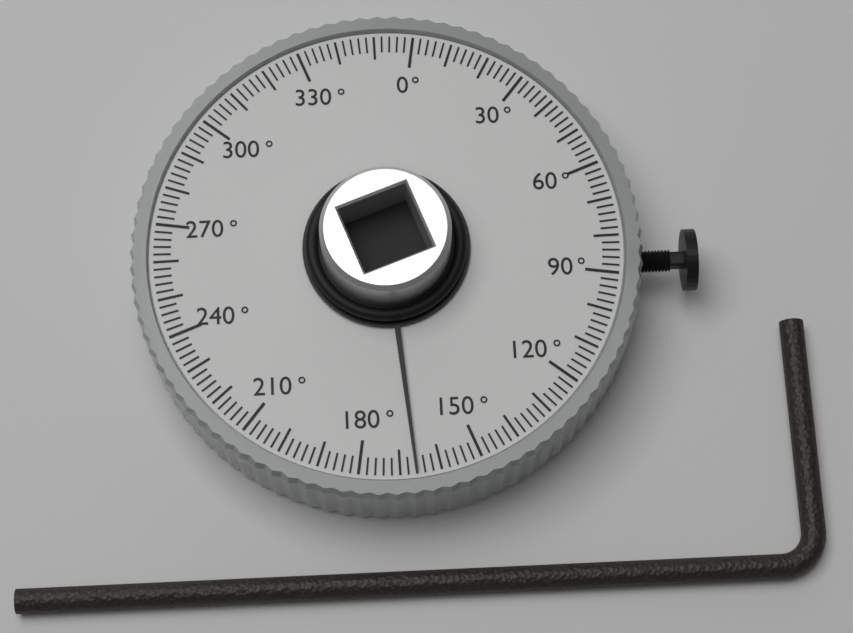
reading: 166 °
